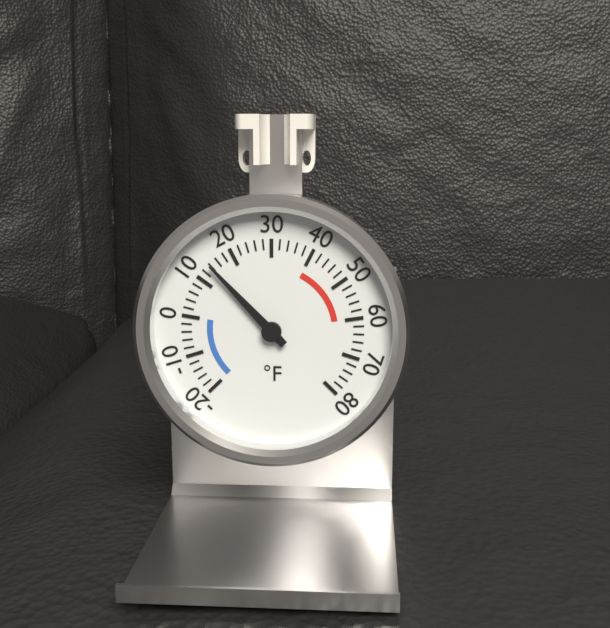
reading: 14 °F
